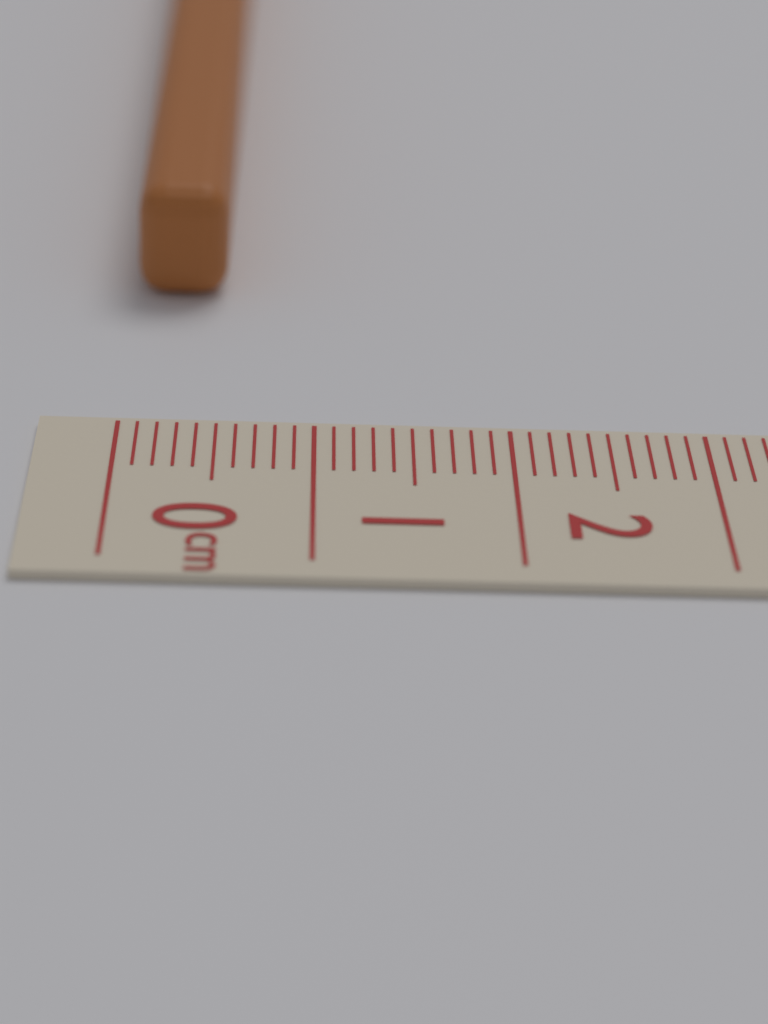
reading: 0.5 cm
